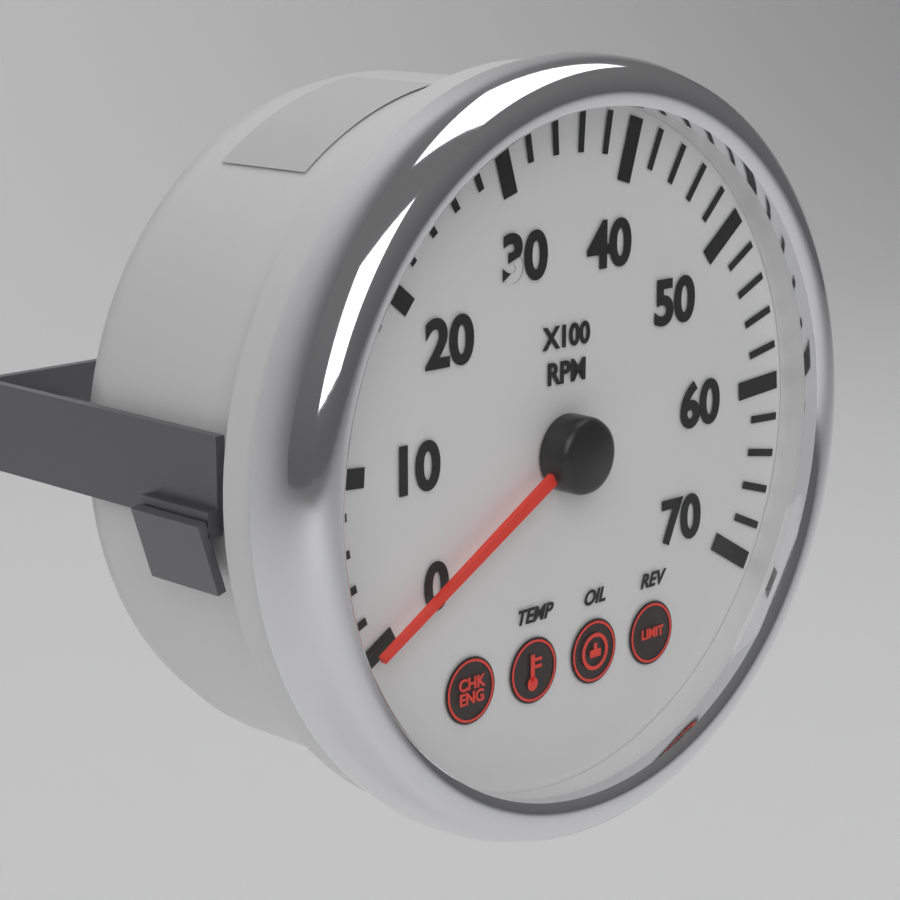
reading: 0 RPM
